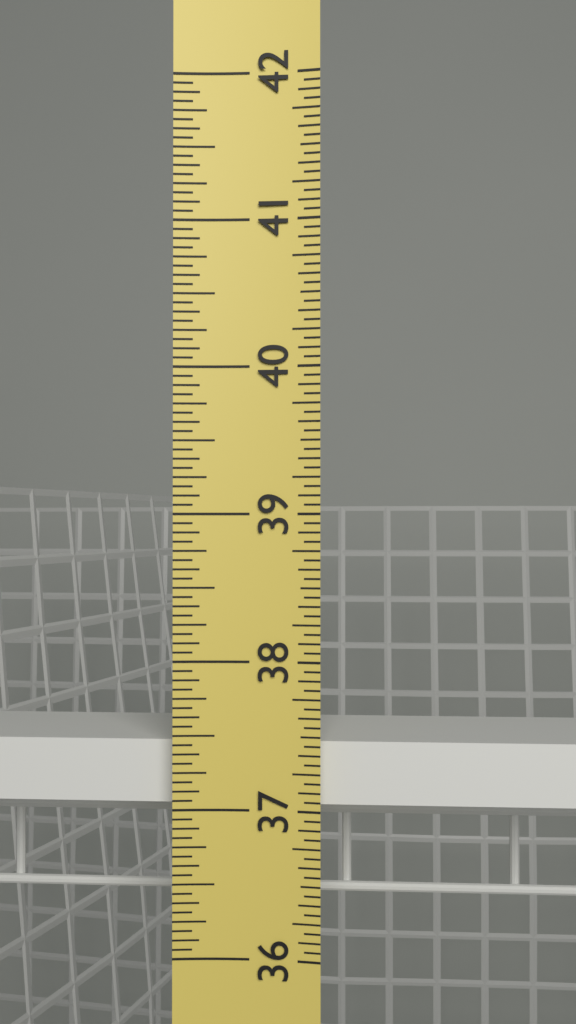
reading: 37.4375 in
